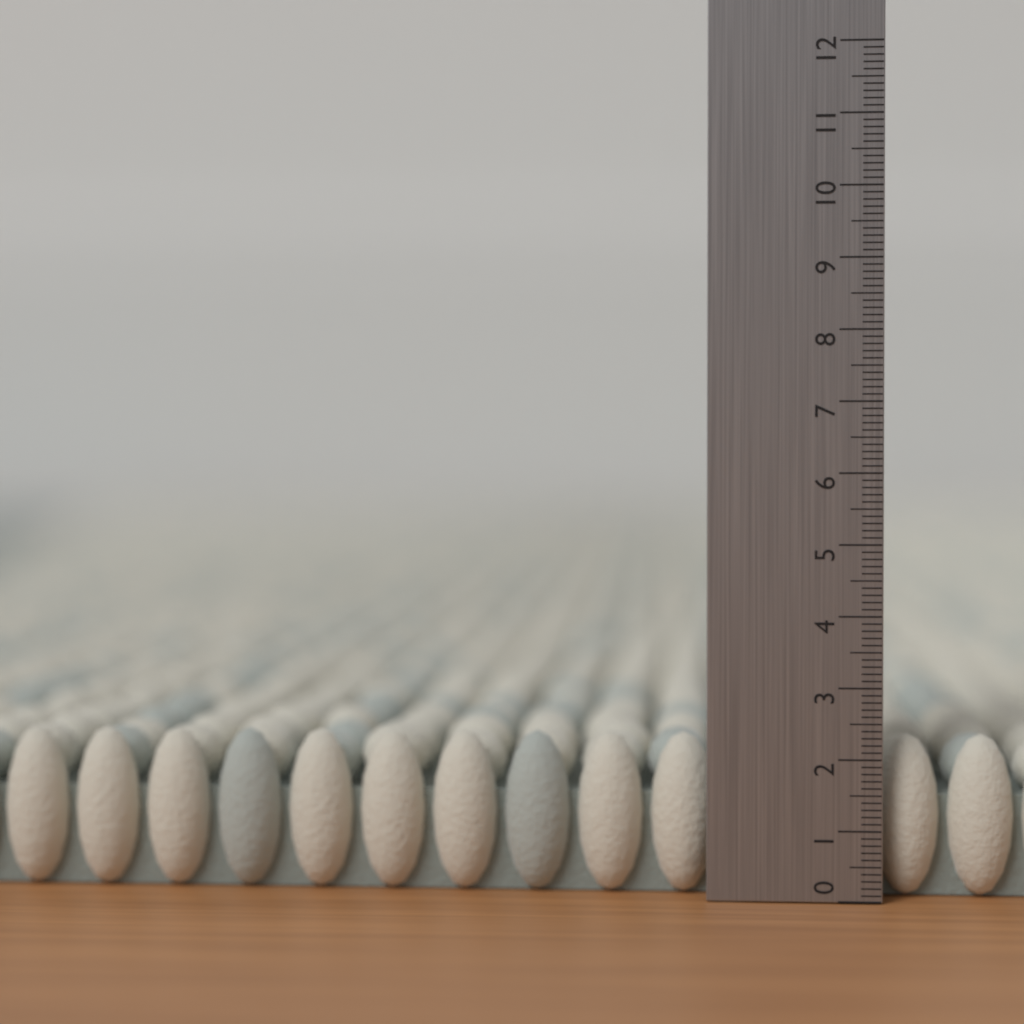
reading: 2.3 (no unit)
